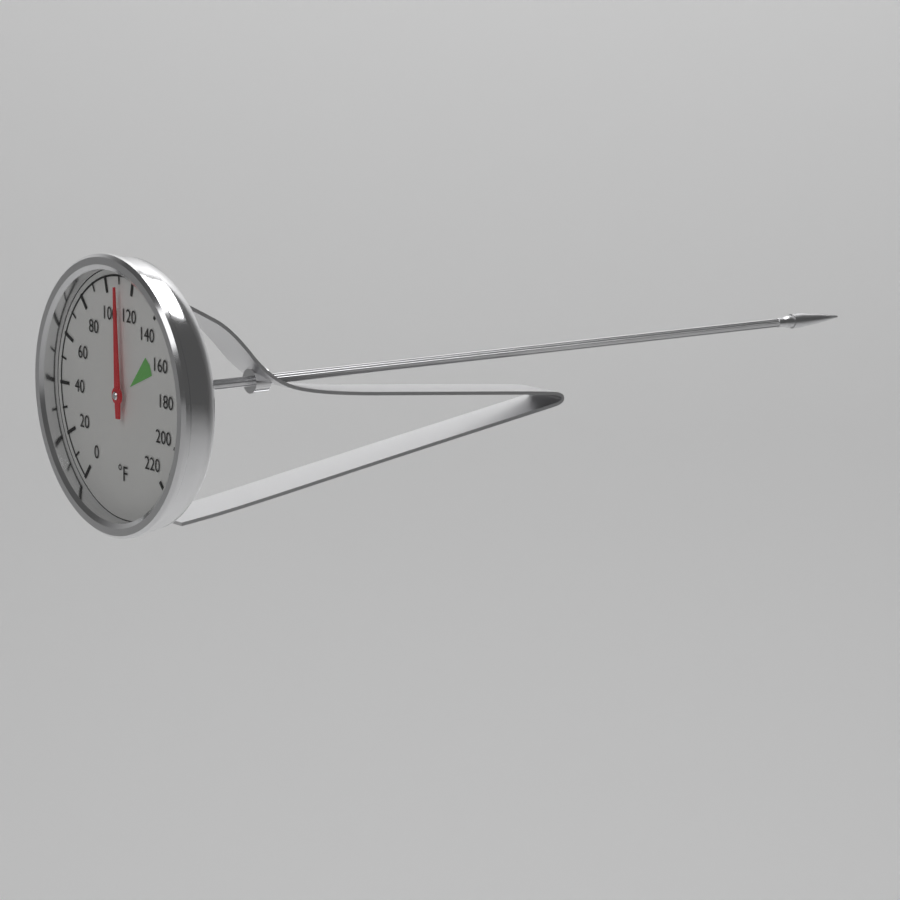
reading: 110 °F
